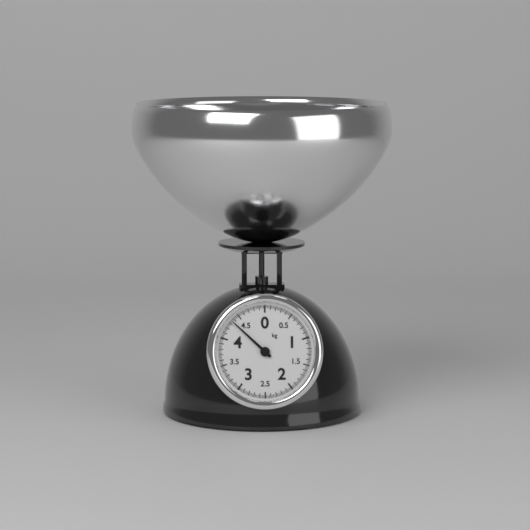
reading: 4.350 kg
